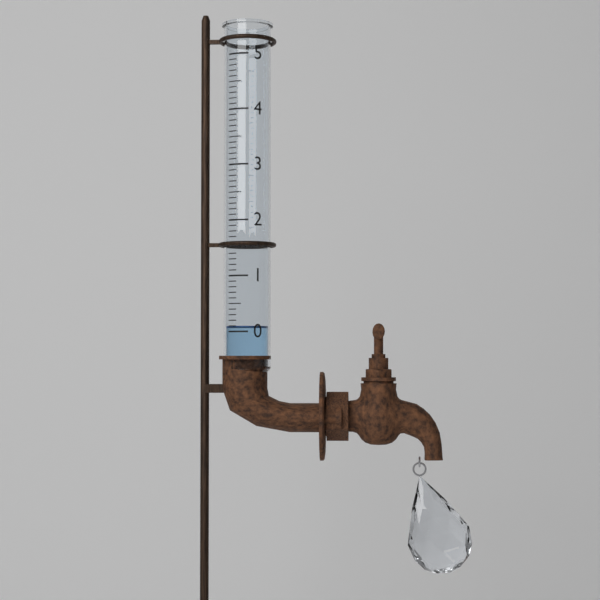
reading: 0.1 (no unit)
